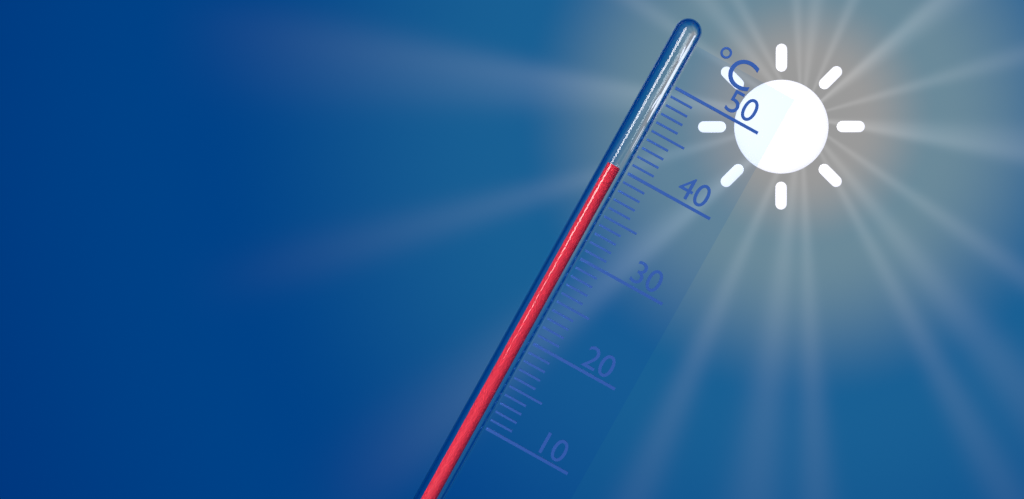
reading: 40 °C
